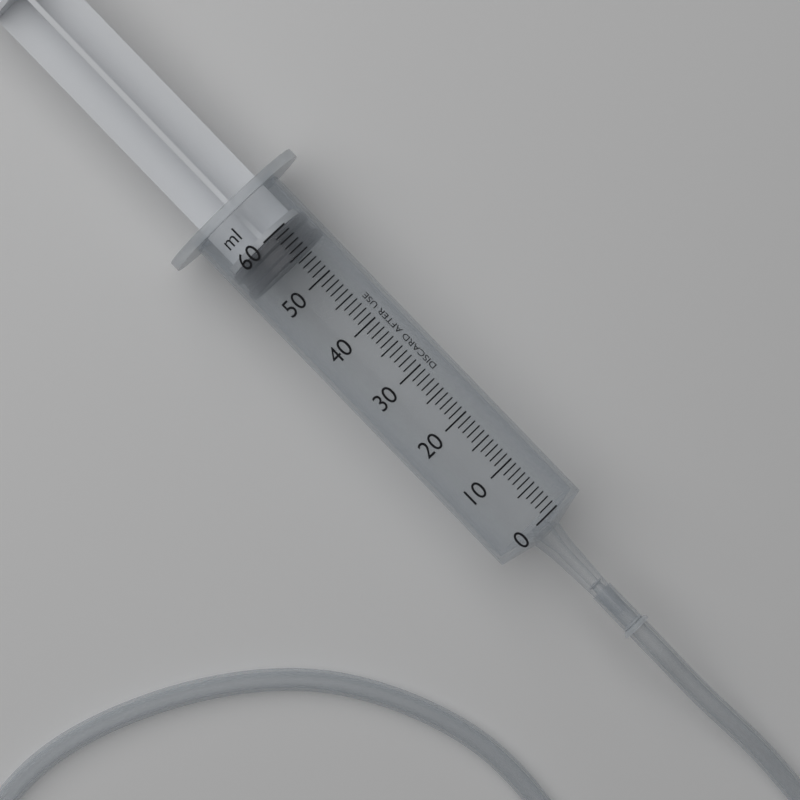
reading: 55 ml
